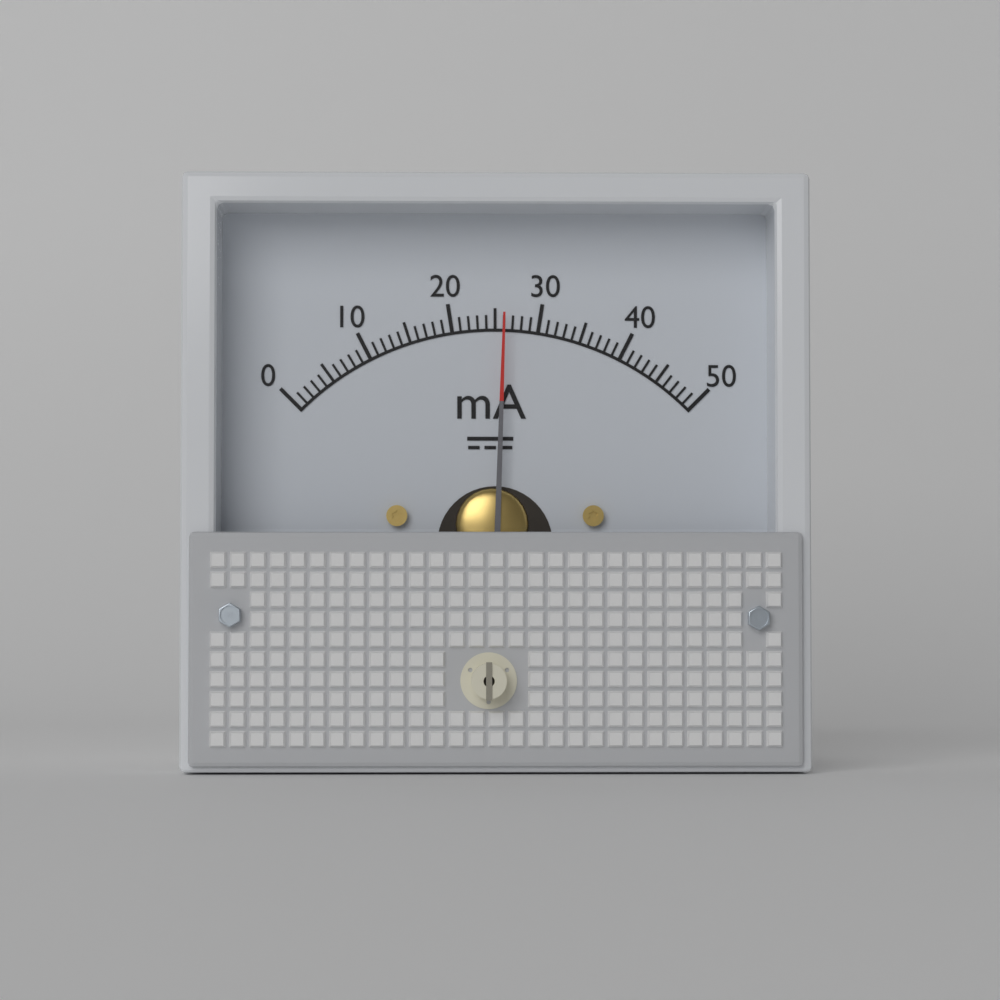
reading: 26 mA
